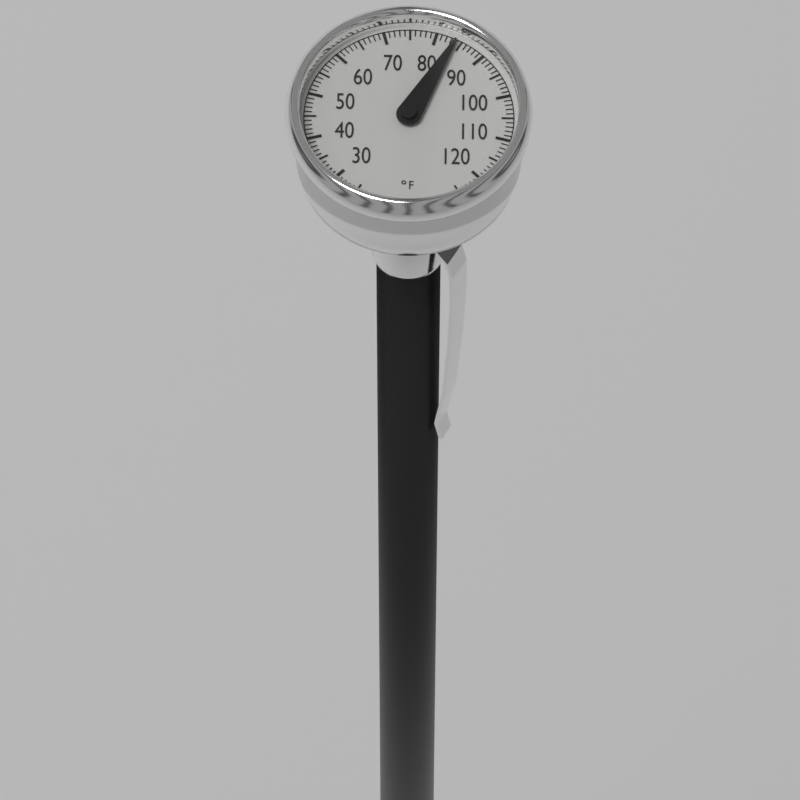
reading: 84 °F
